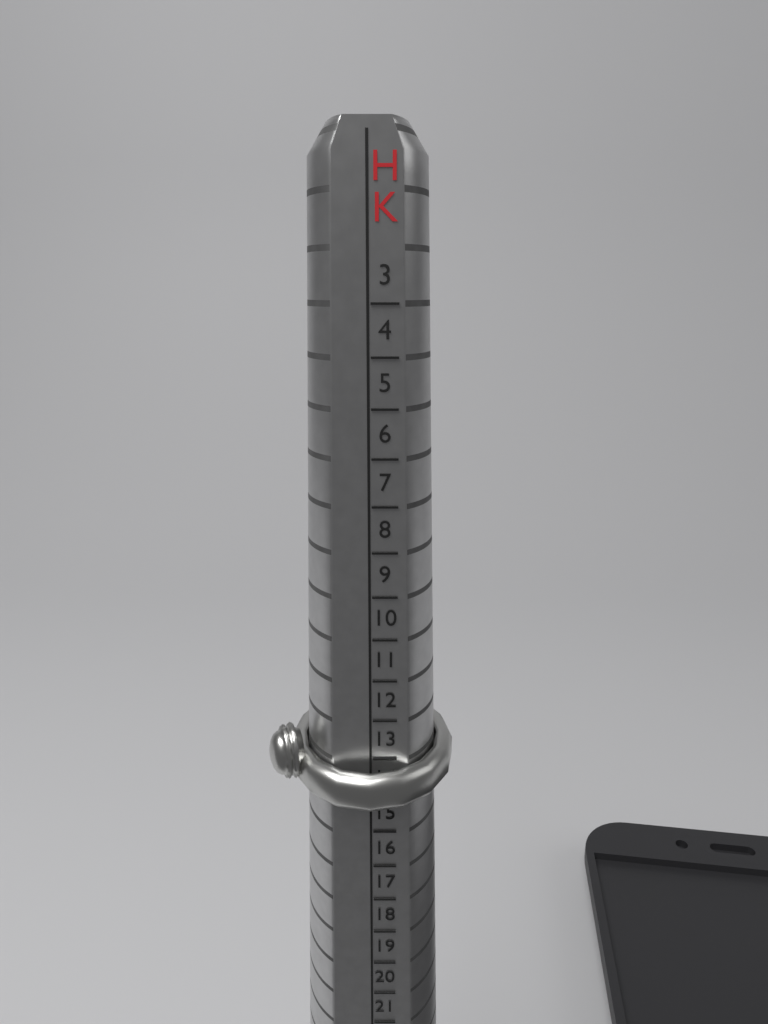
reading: 14 HK
